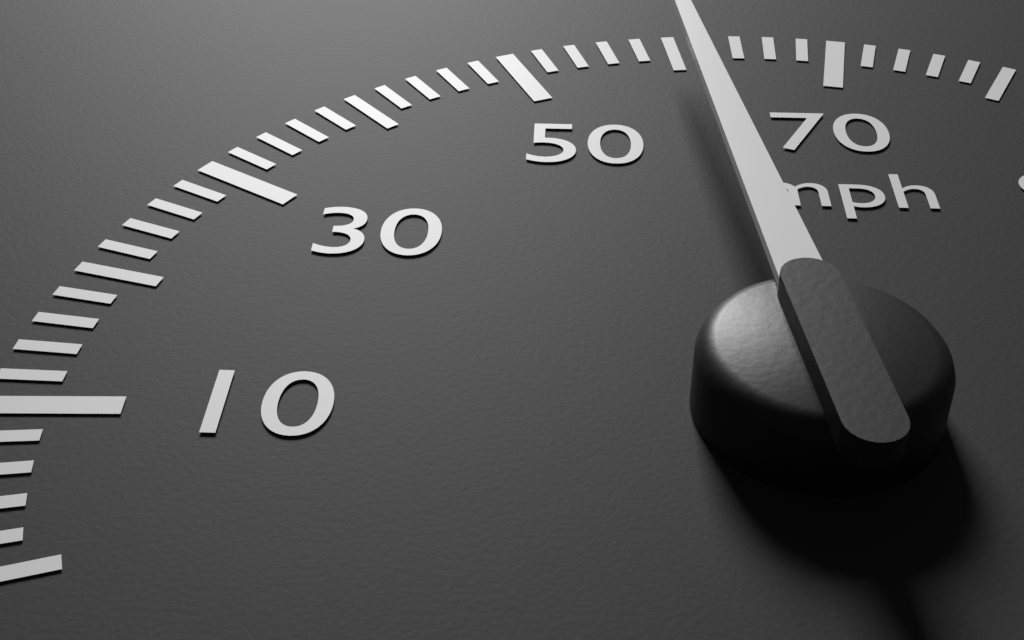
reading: 60 mph
